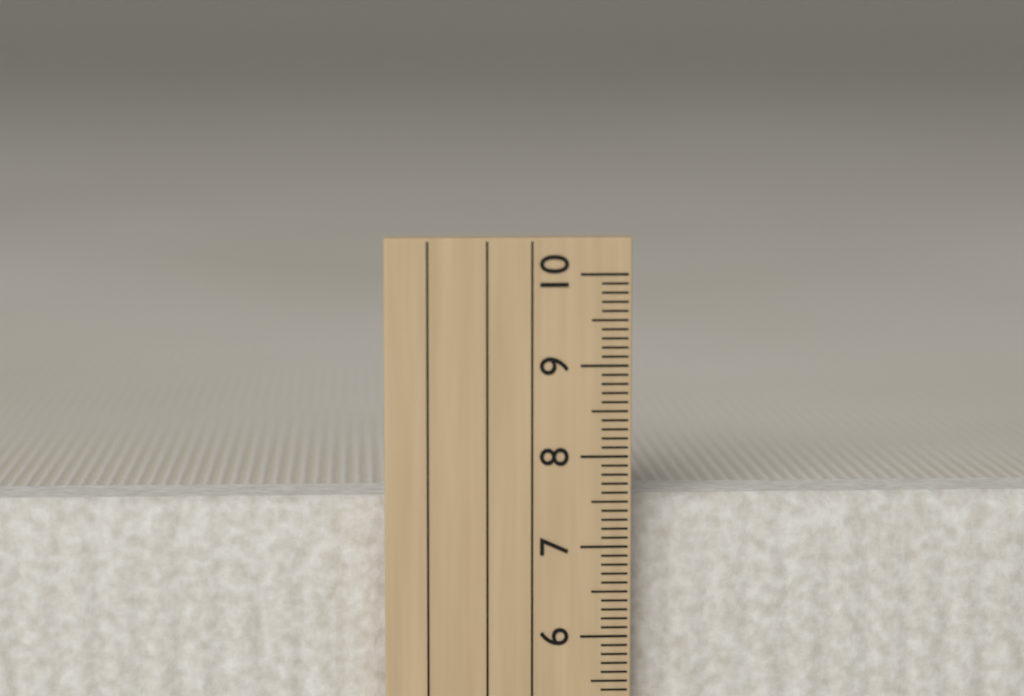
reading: 7.5 cm
